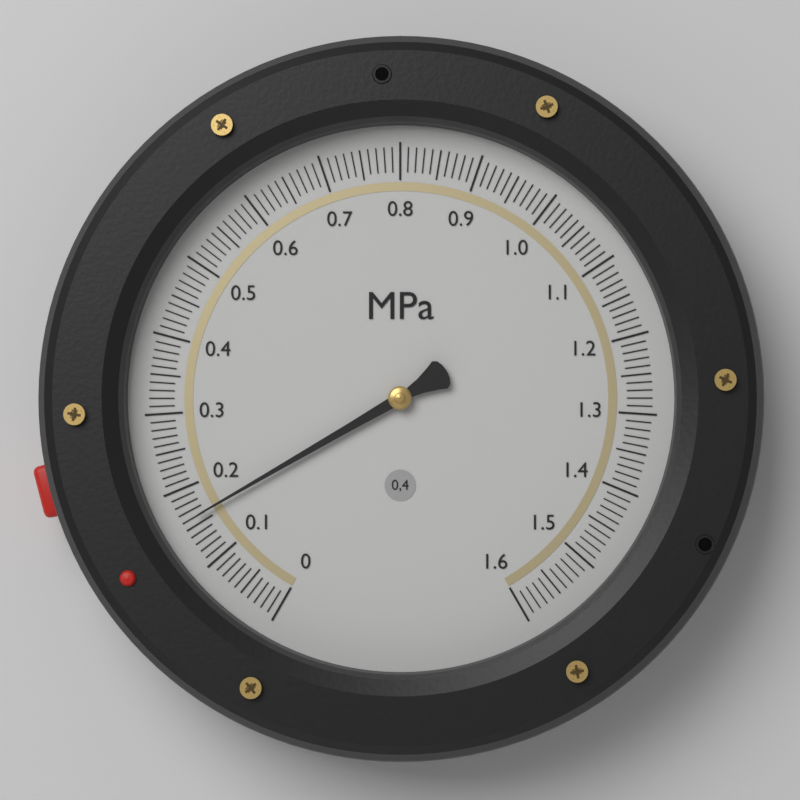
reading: 0.16 MPa
